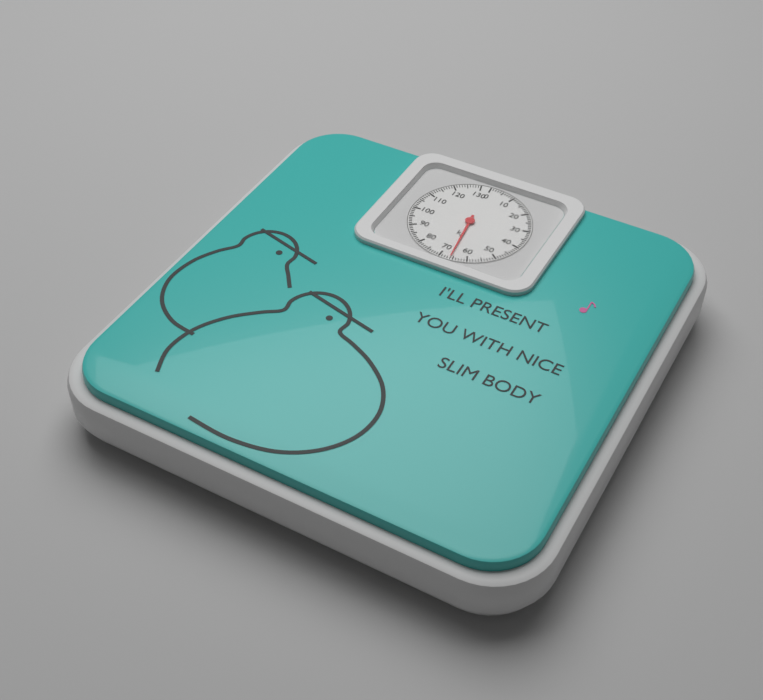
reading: 66 kg
